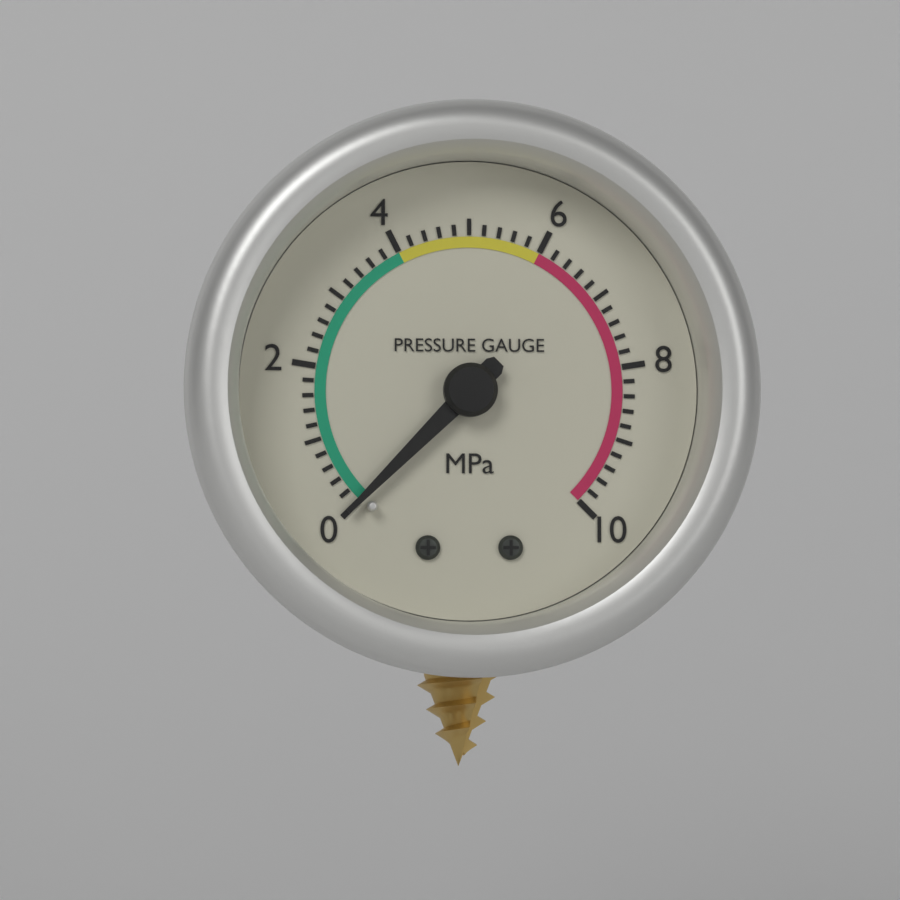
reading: 0.0 MPa
